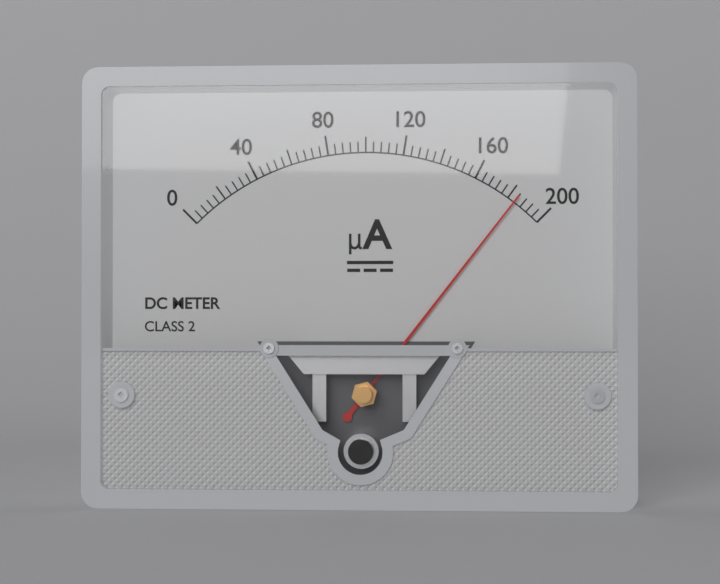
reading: 184 µA
